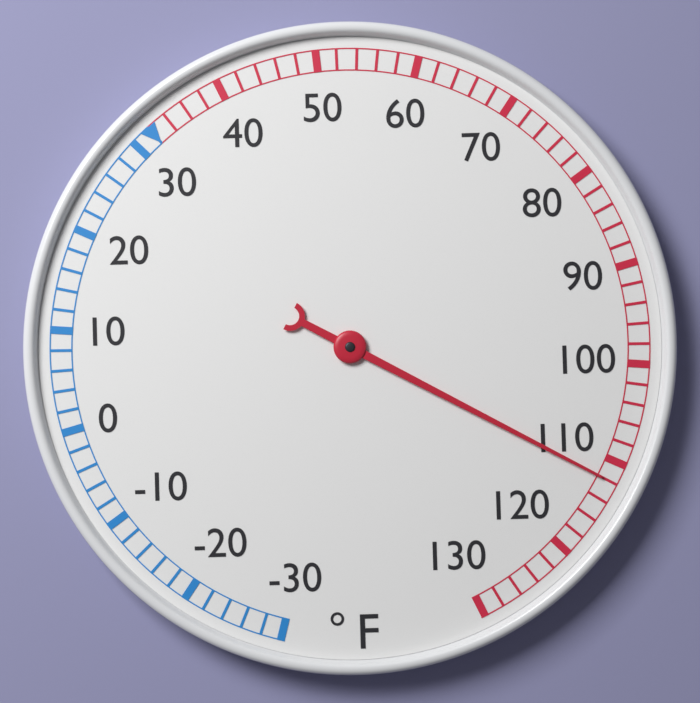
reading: 112 °F
